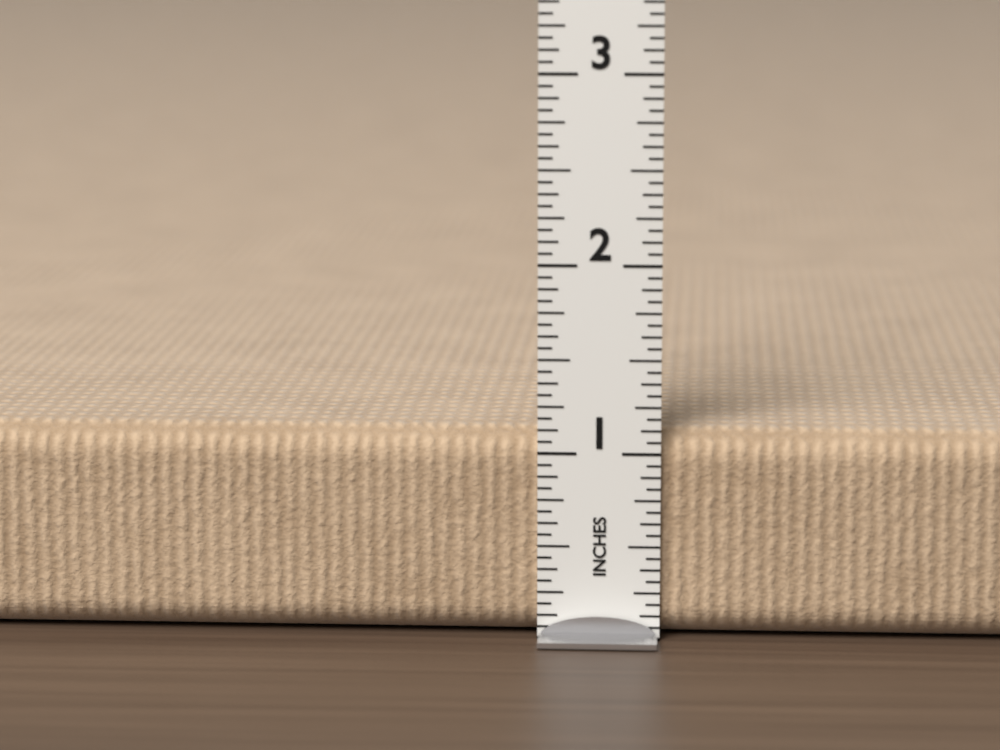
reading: 1.1250 in
